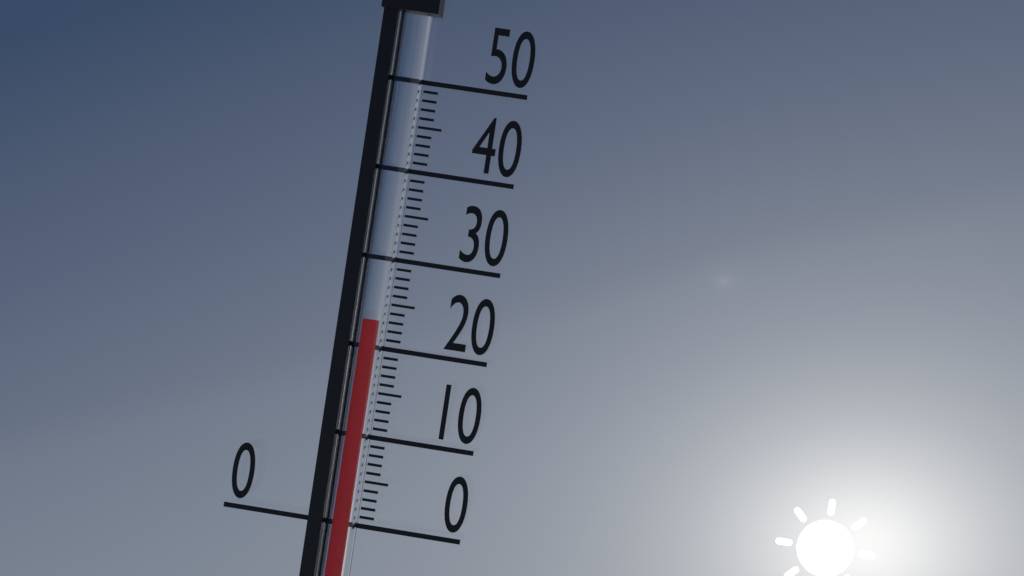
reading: 23 (no unit)
